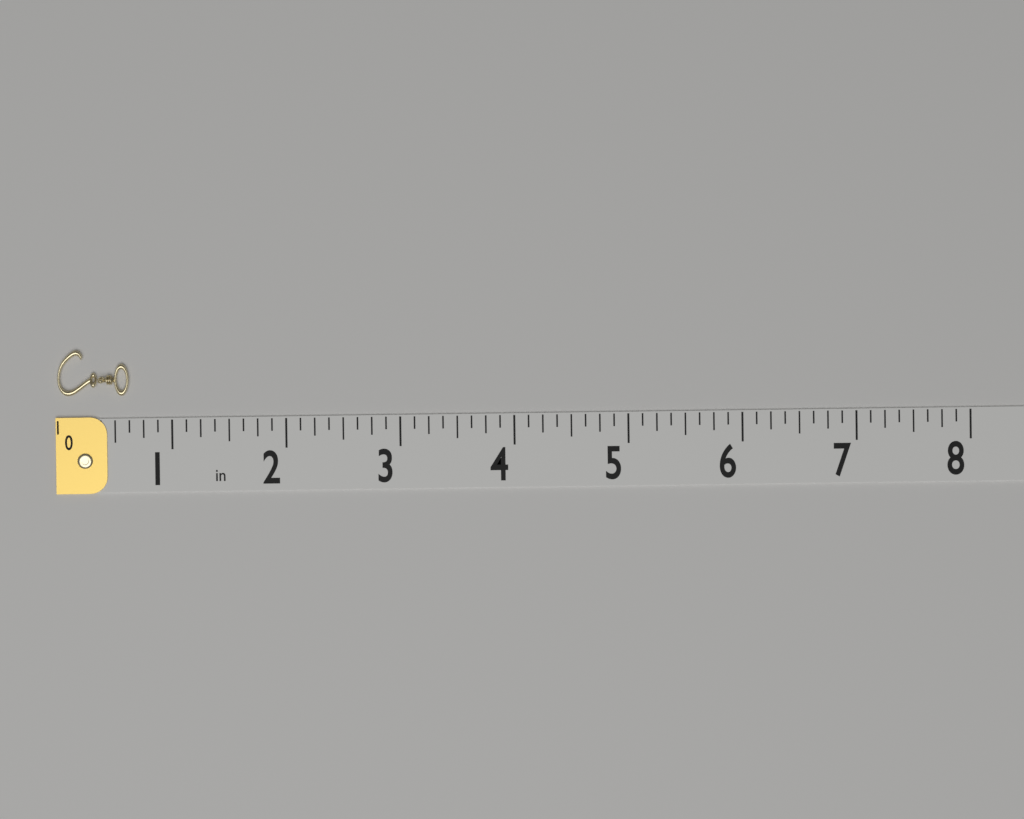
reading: 0.625 in
